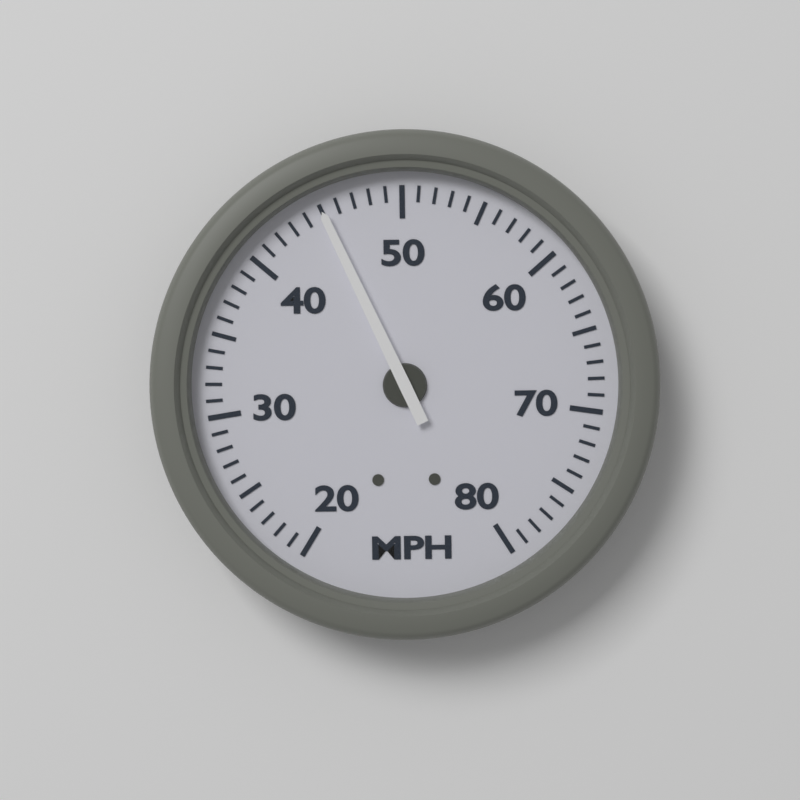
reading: 45 MPH
